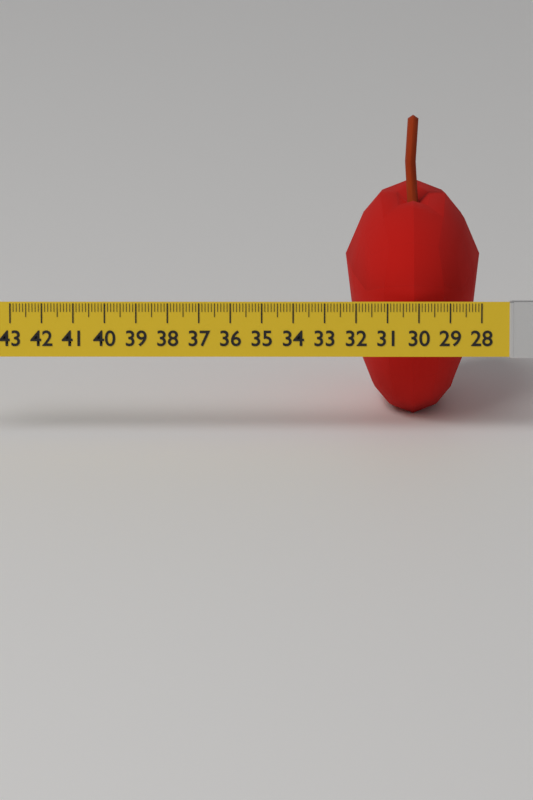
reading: 32.3 (no unit)
